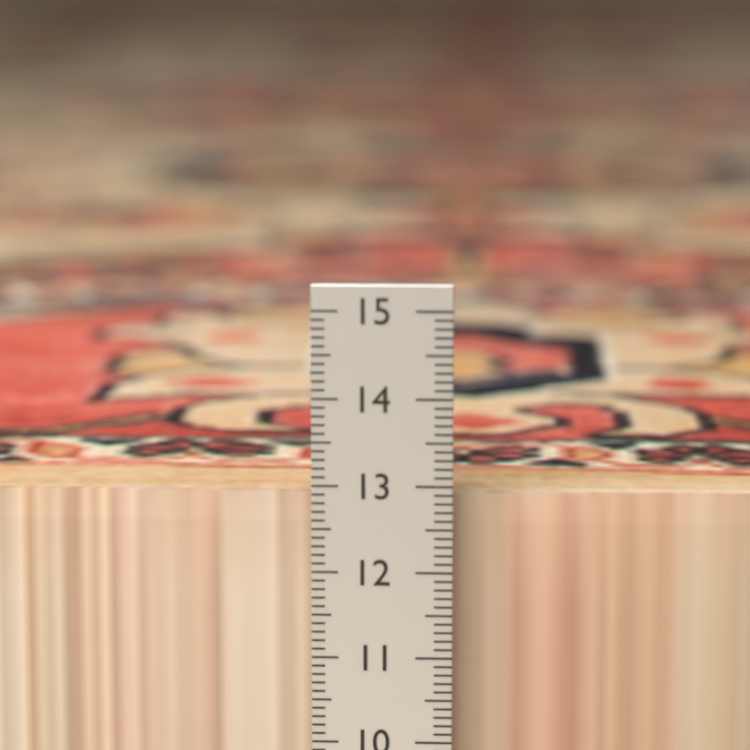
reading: 12.8 cm
